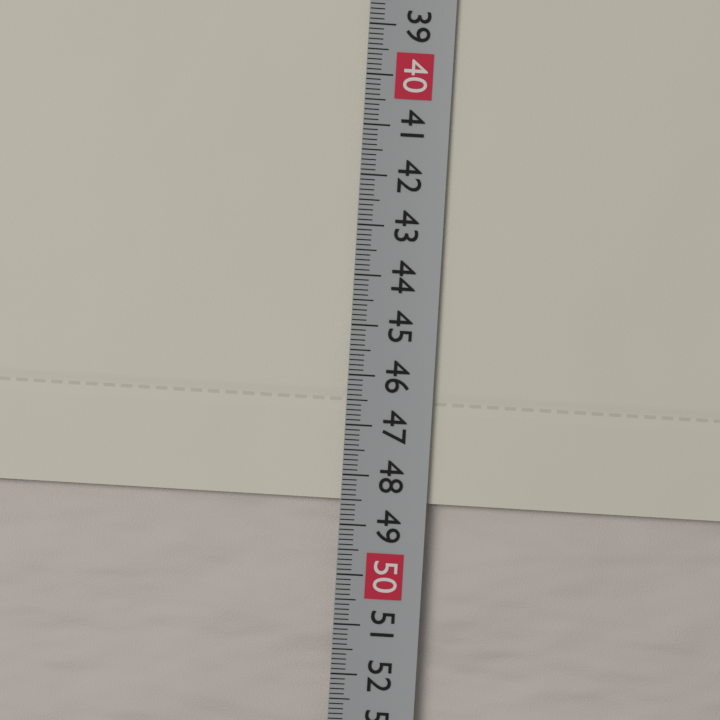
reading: 48.5 cm
